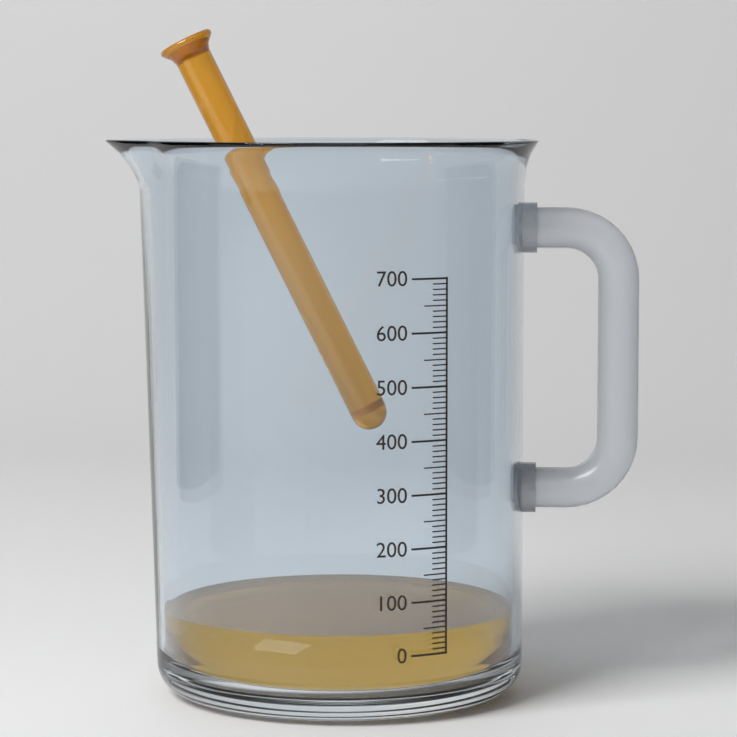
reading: 40 (no unit)
